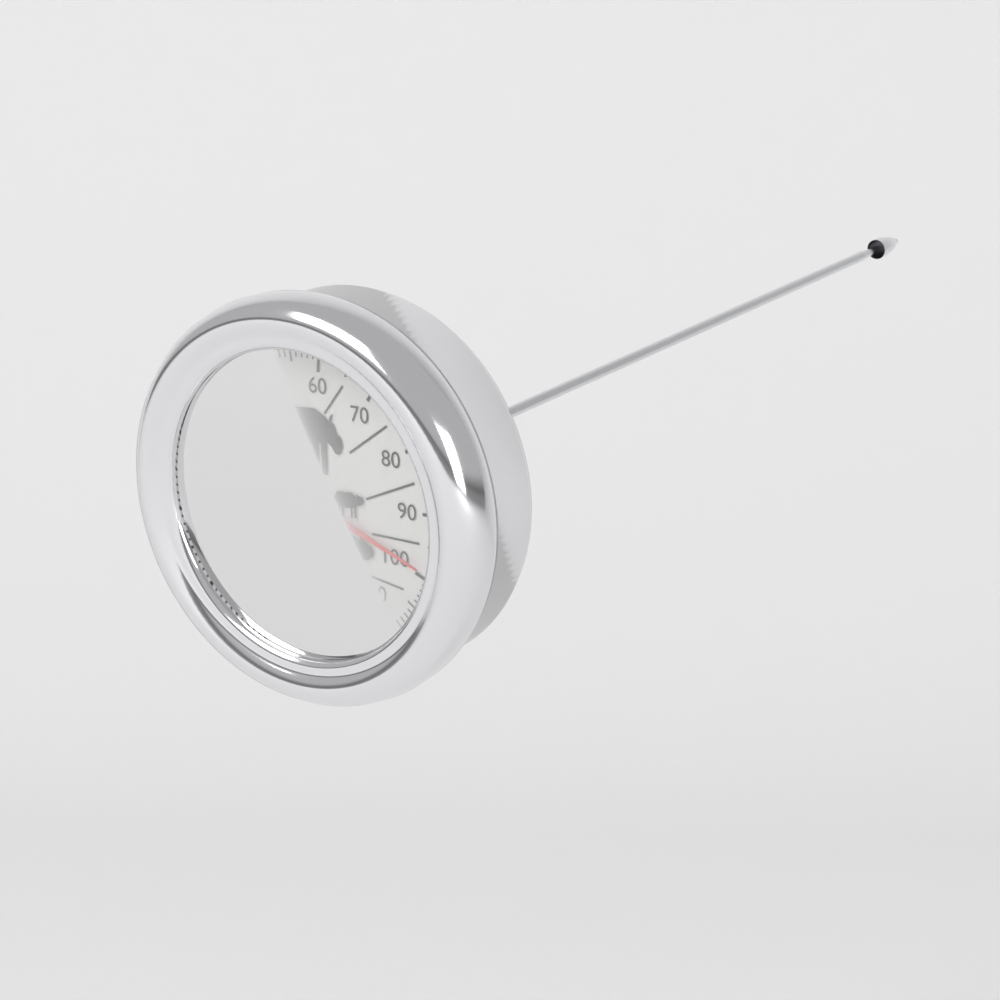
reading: 99 °C
